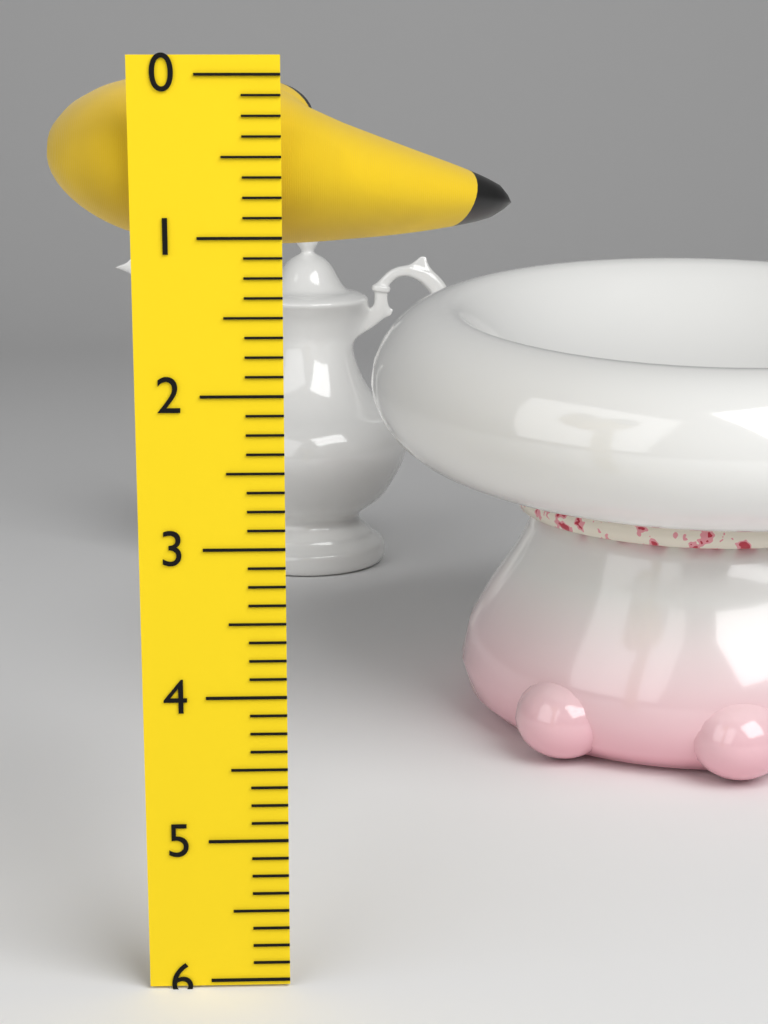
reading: 1.125 (no unit)
